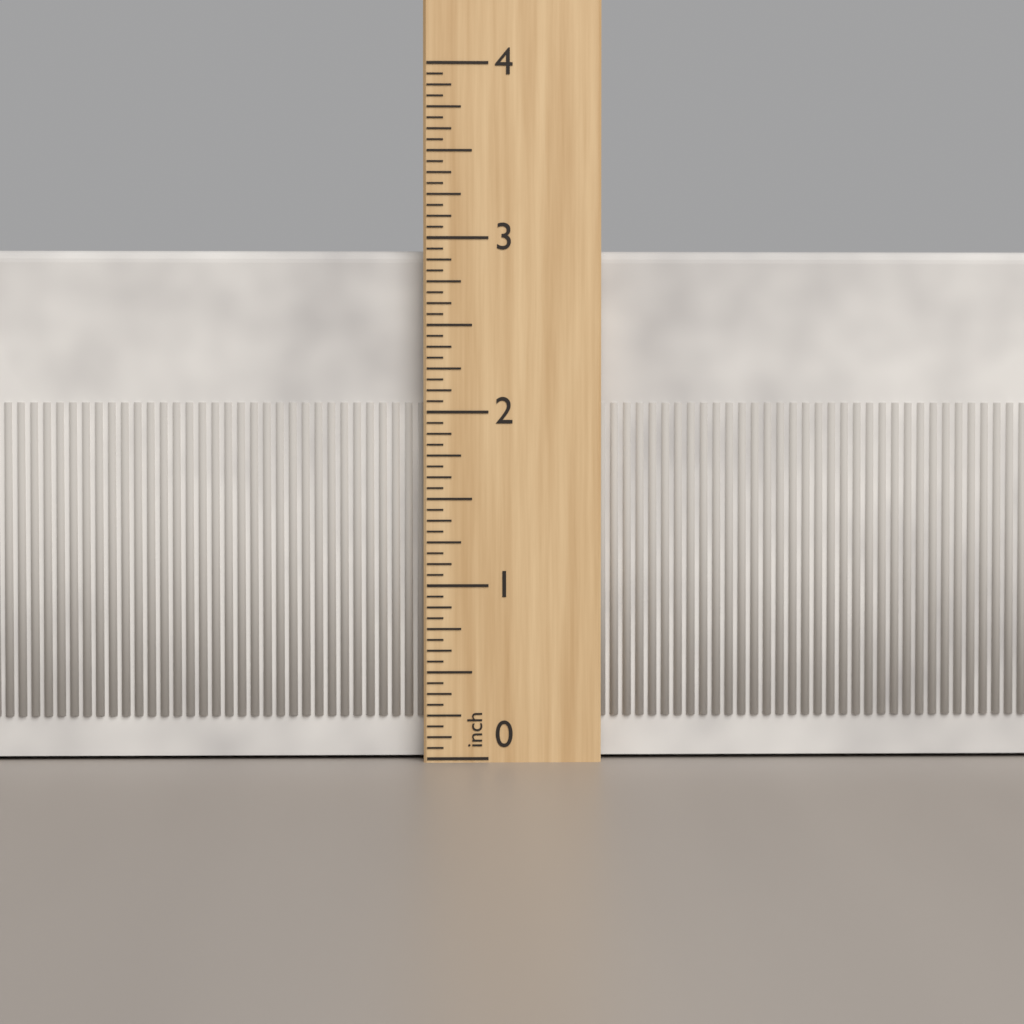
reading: 2.9375 inch
